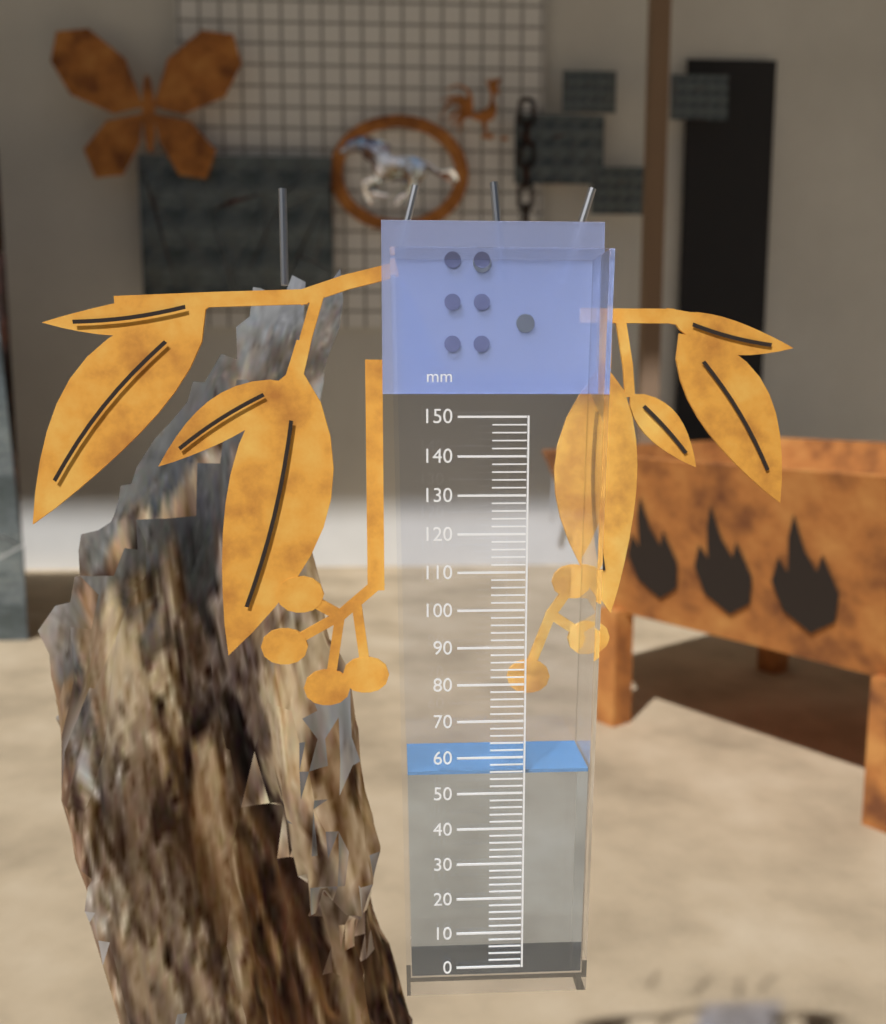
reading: 56 mm
